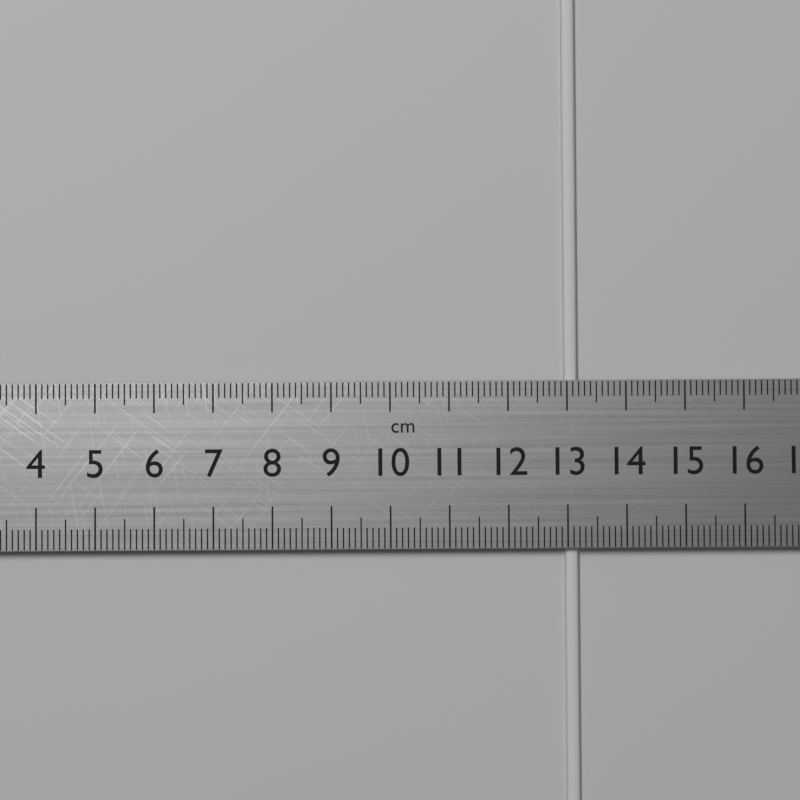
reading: 13.2 cm
